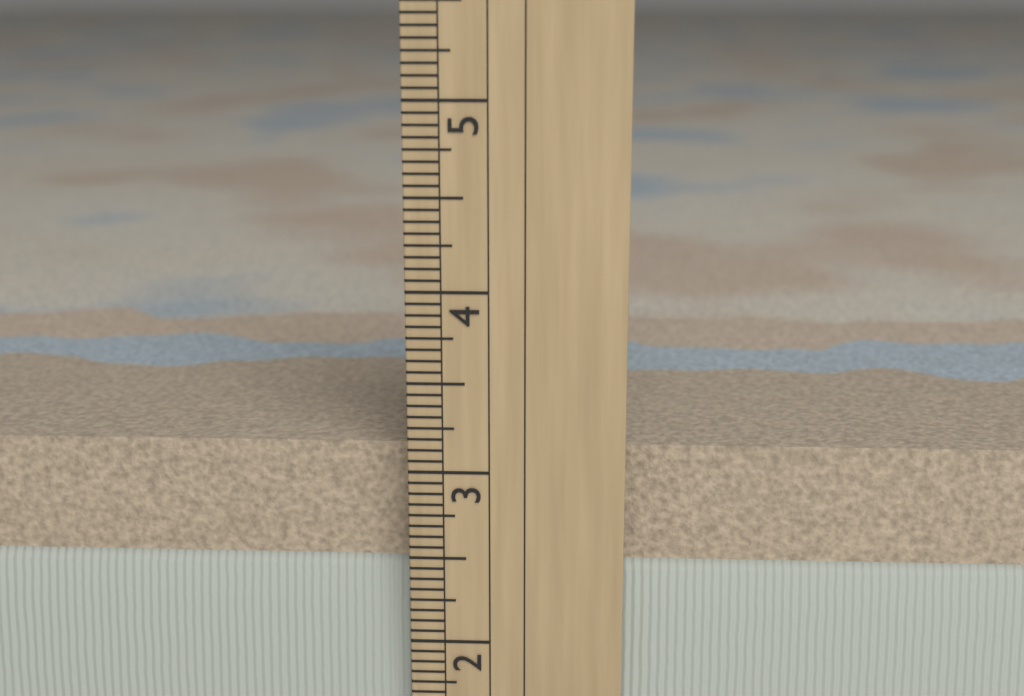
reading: 3.1250 in
